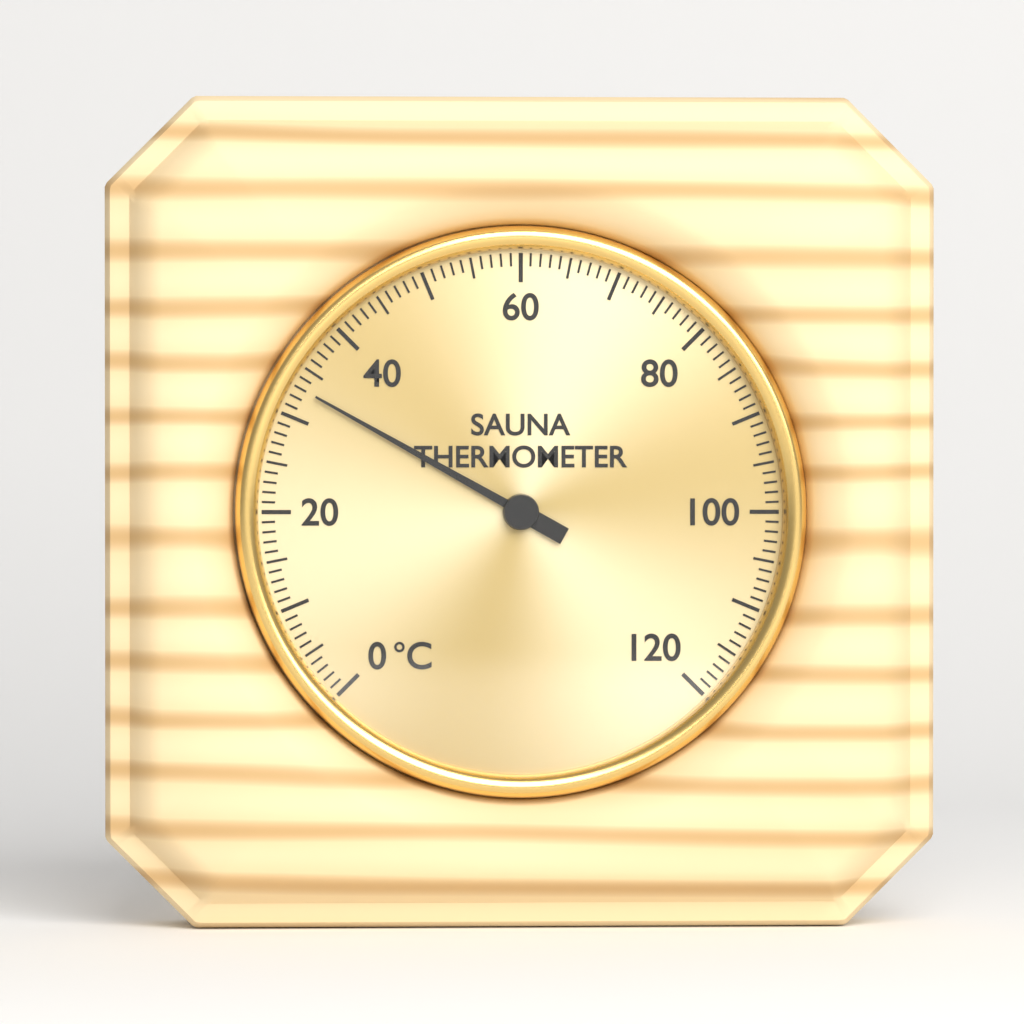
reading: 33 °C
